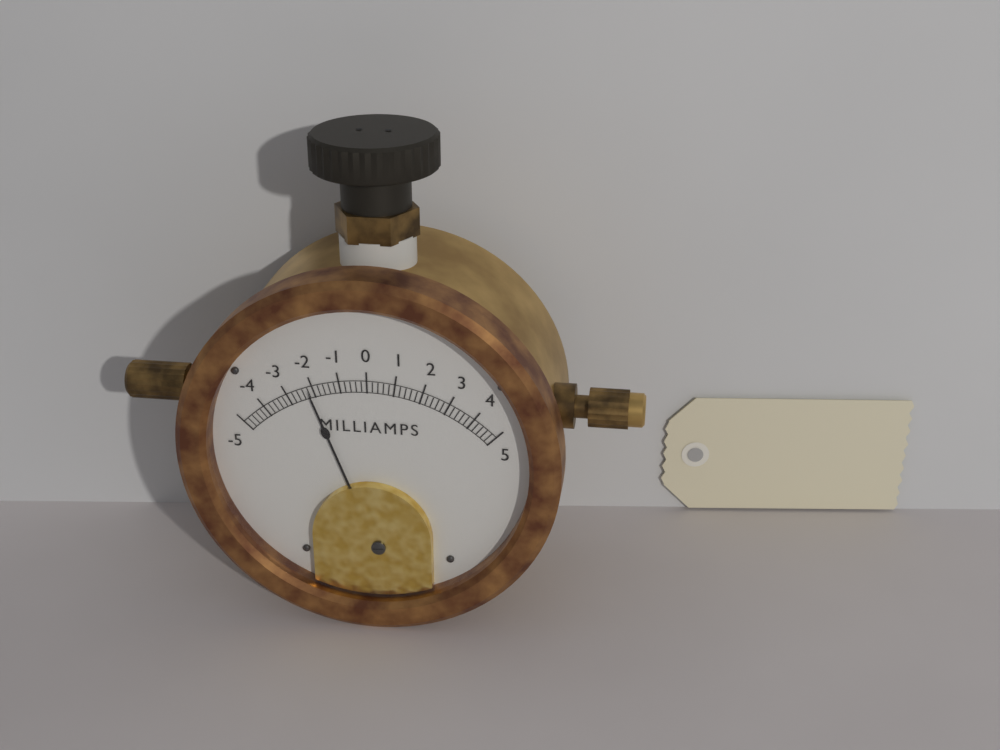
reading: -2.2 mA
